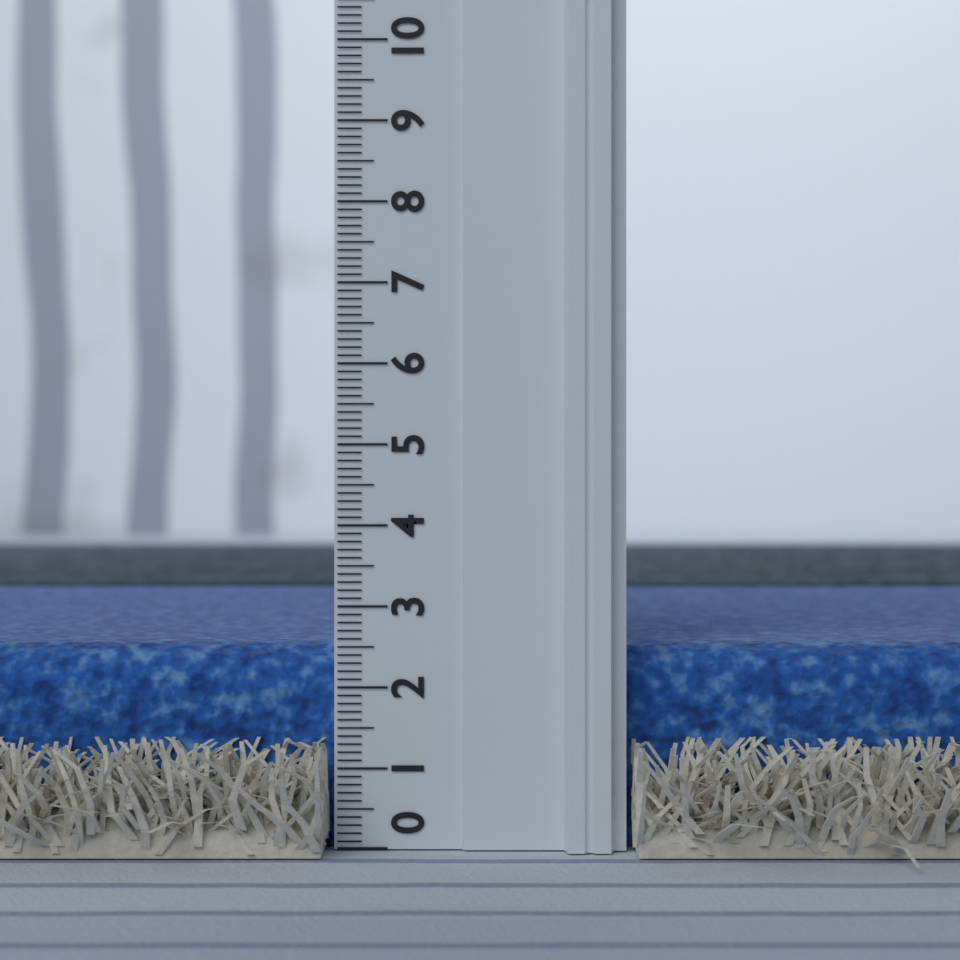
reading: 2.5 (no unit)
